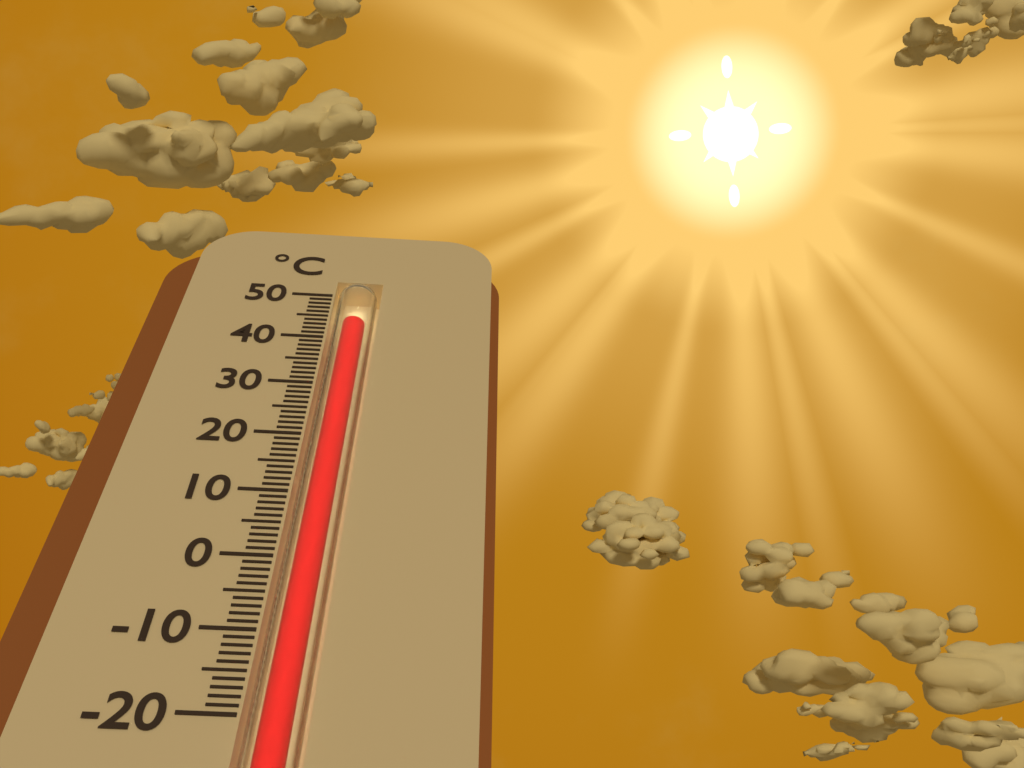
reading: 44 °C
